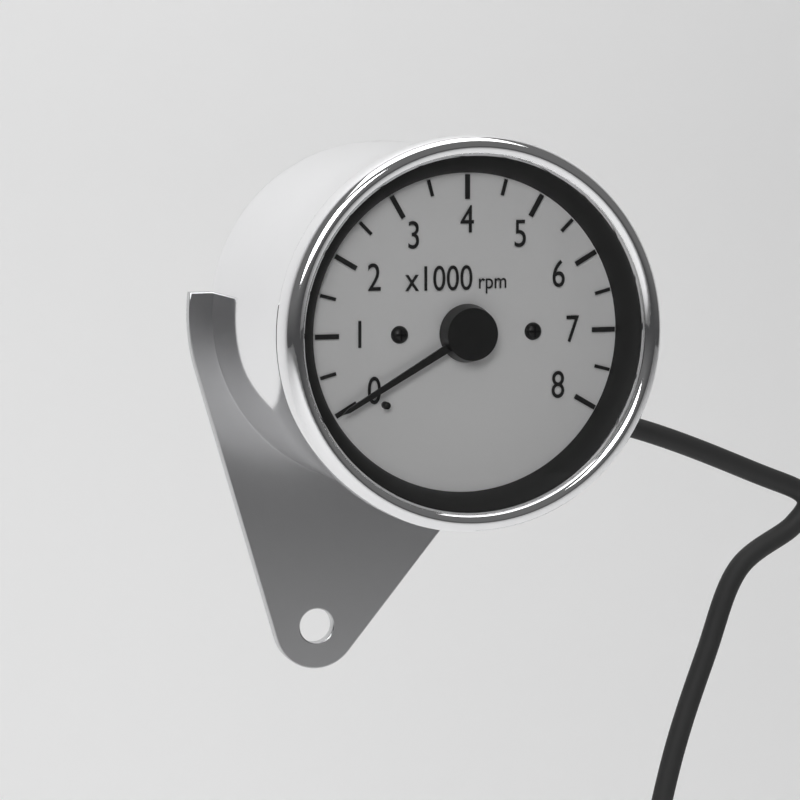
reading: 0 rpm
